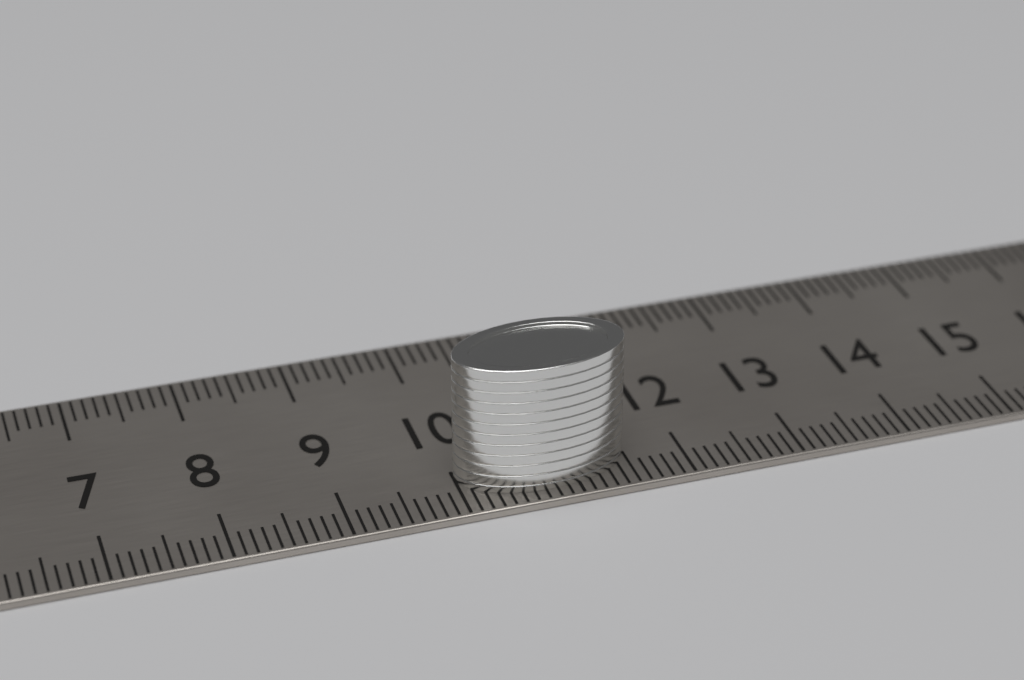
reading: 11.5 cm
